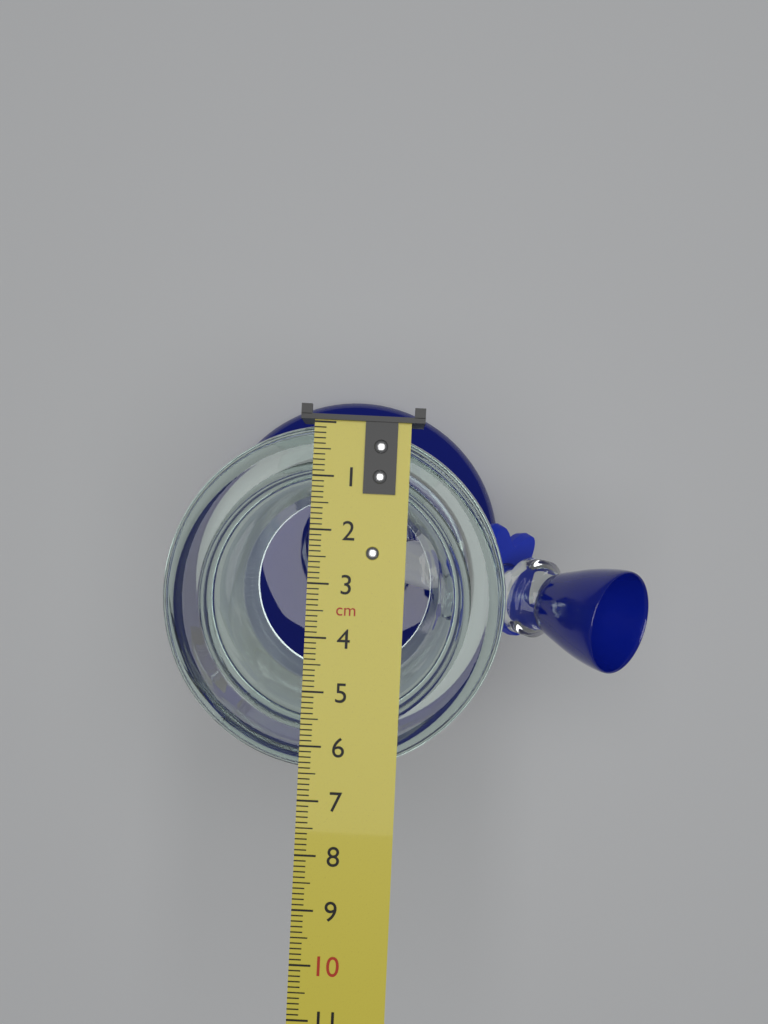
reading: 6.5 cm
